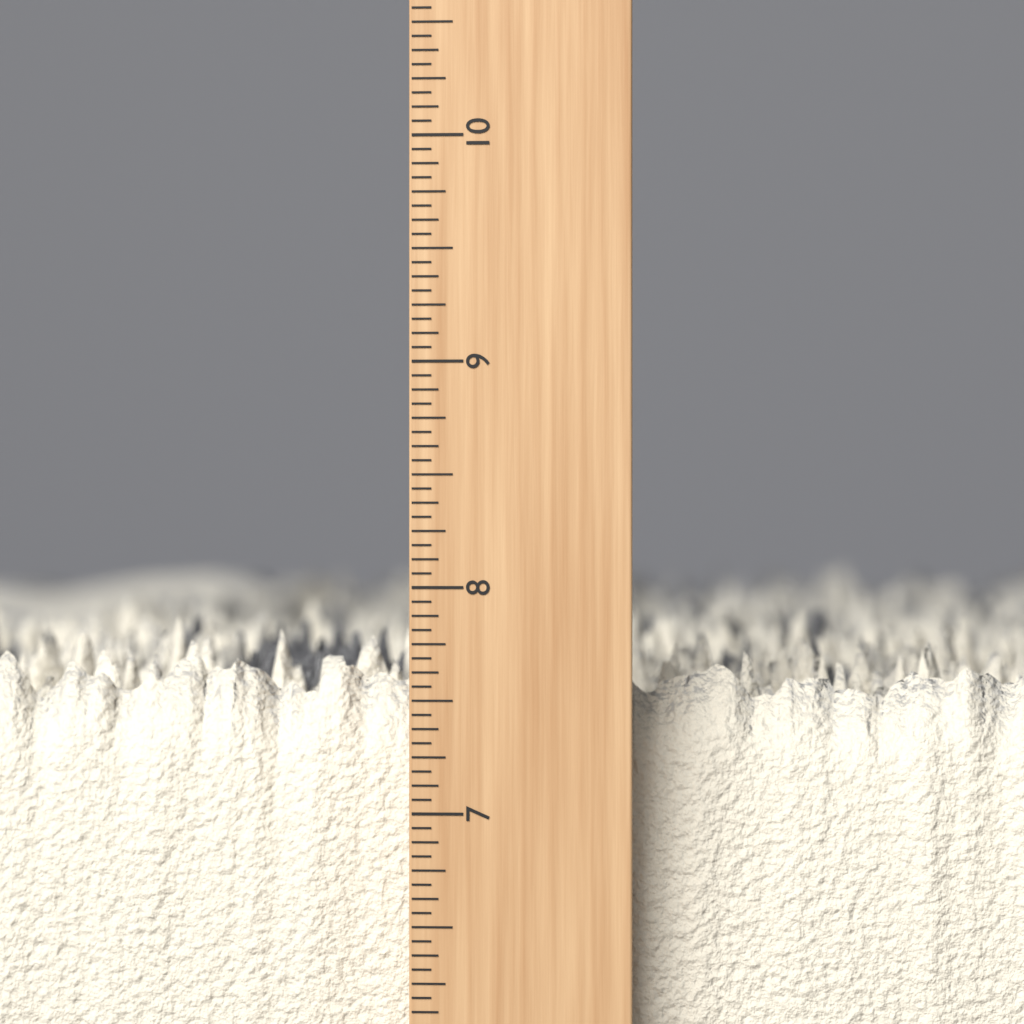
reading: 7.8125 inch
